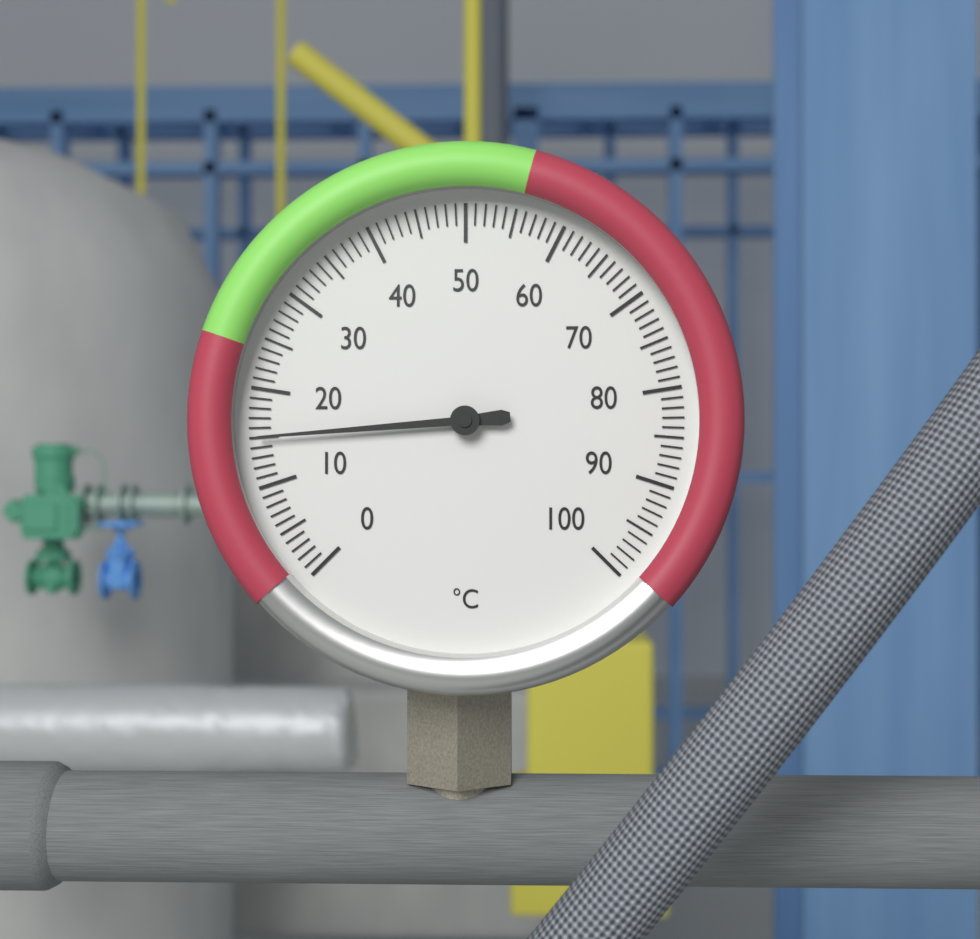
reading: 15 °C
